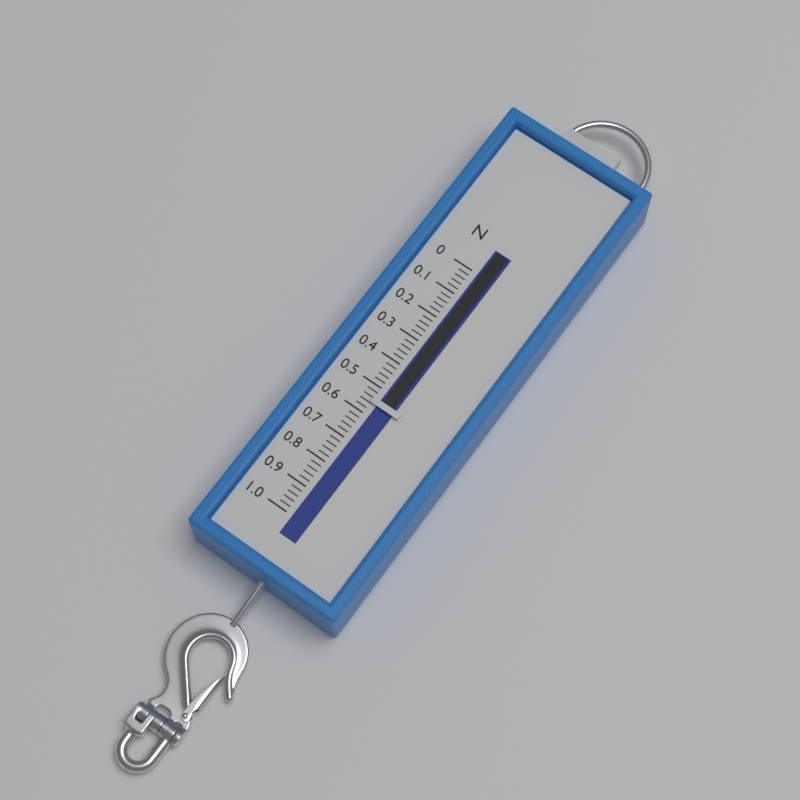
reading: 0.56 N
